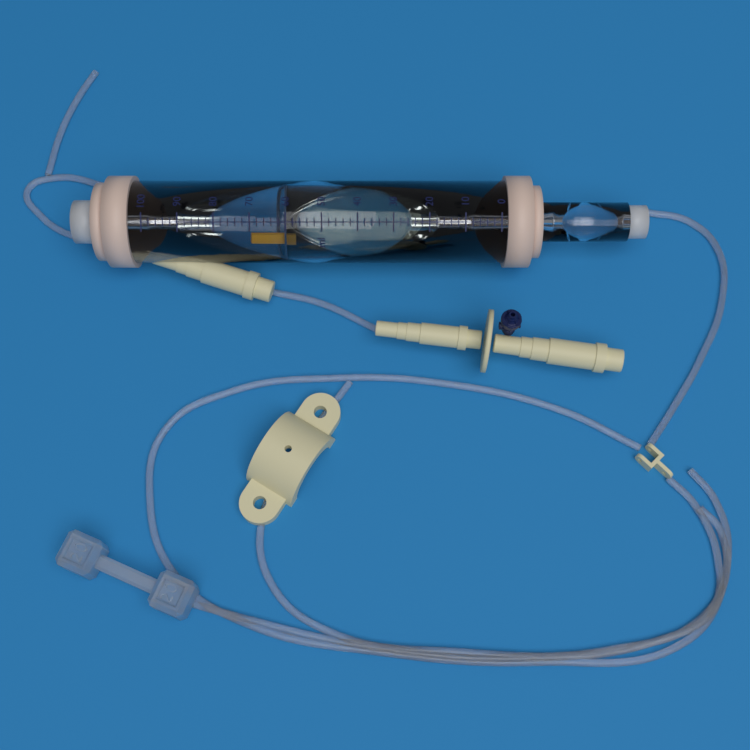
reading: 60 ml
